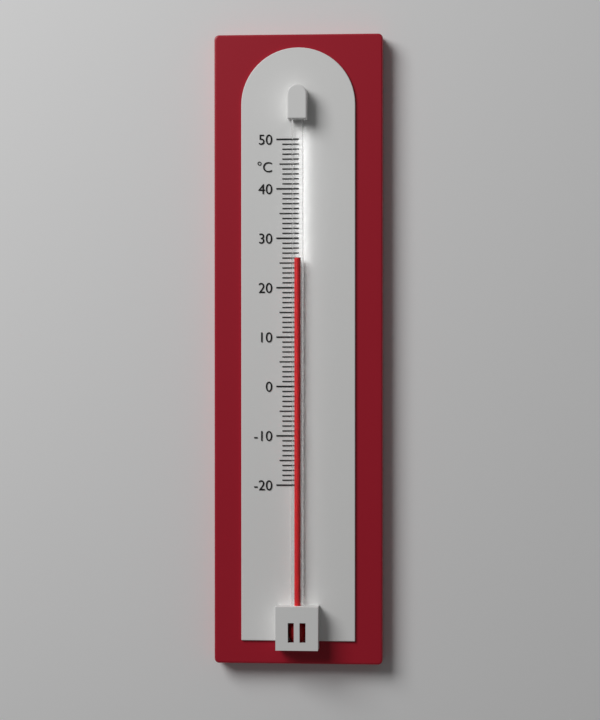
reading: 26 °C
